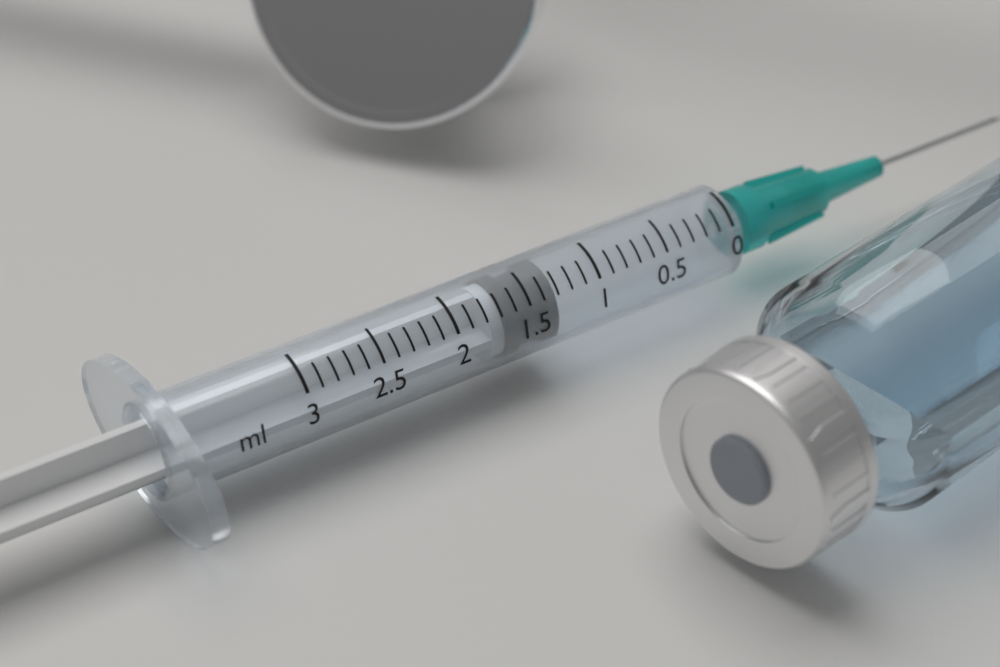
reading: 1.3 ml
